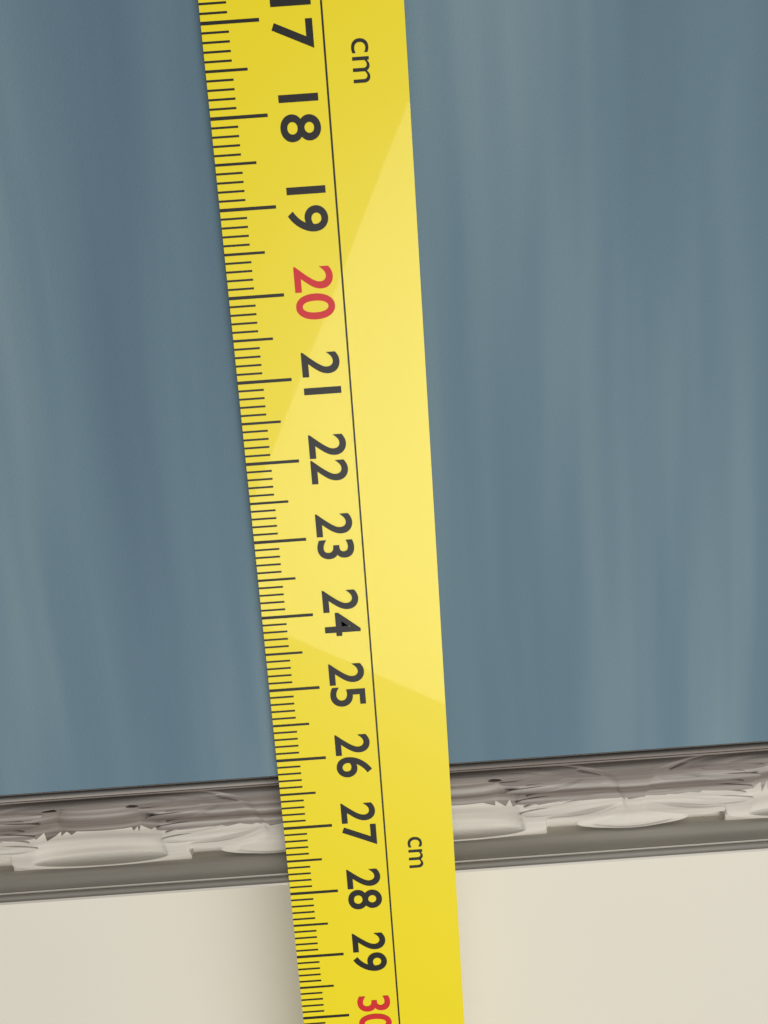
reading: 27.9 cm
